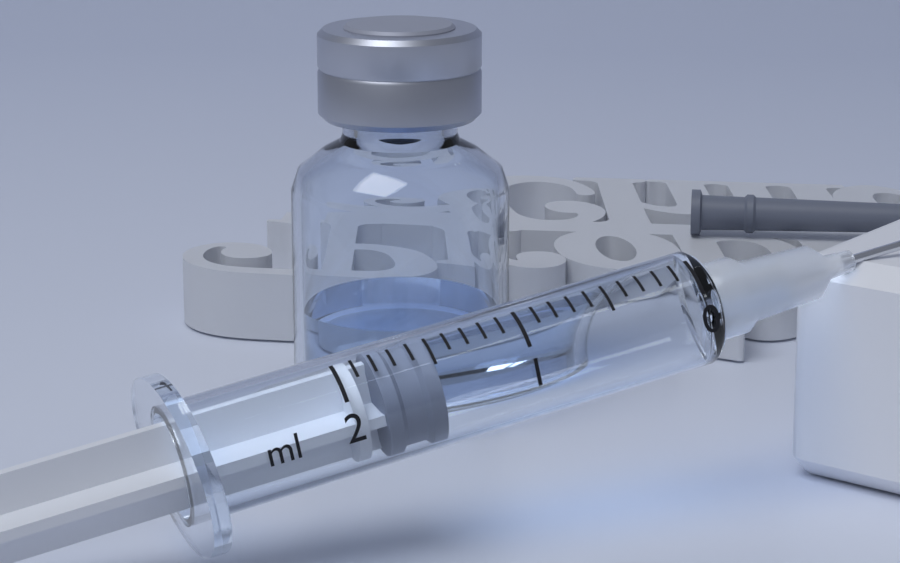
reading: 1.5 ml
